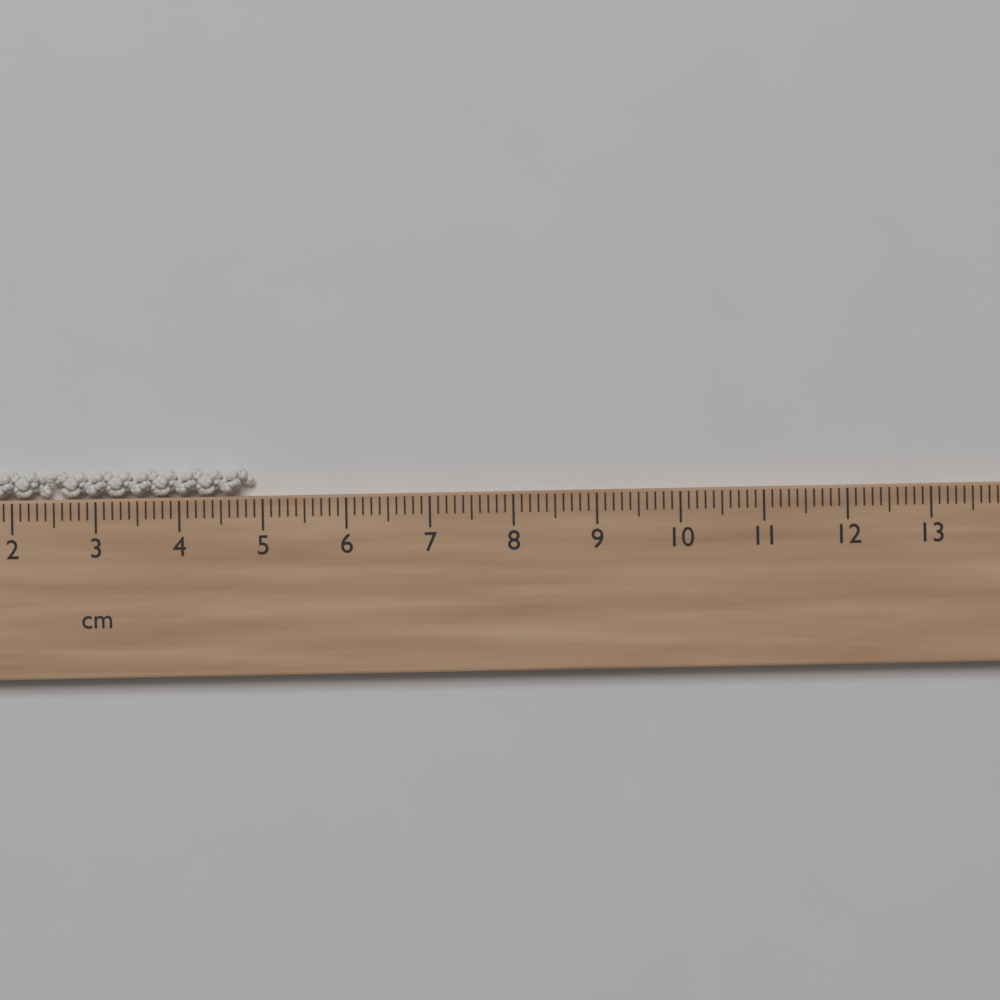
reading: 4.9 cm
